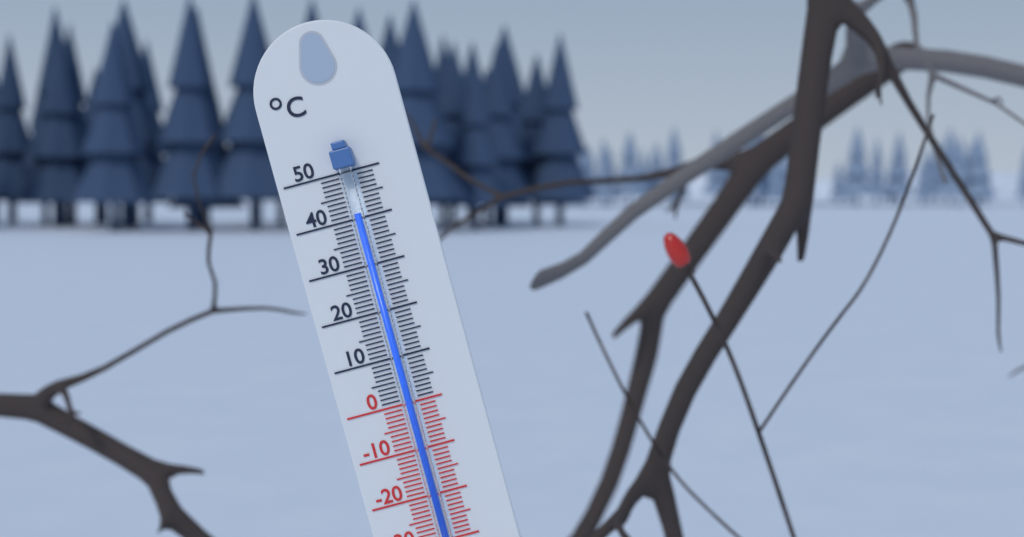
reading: 41 °C
